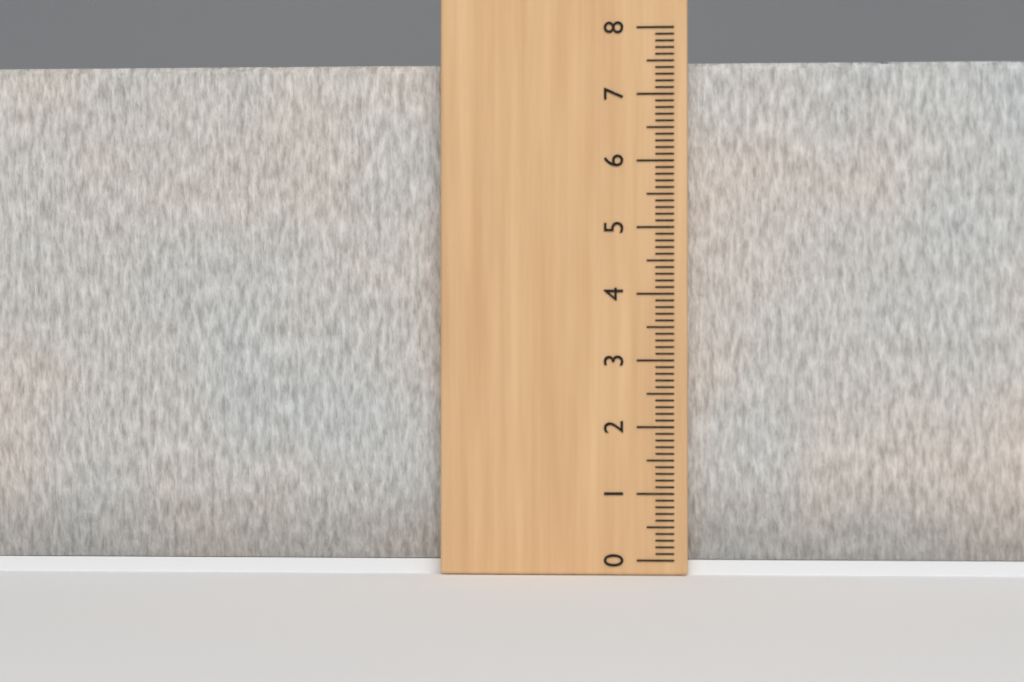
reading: 7.5 (no unit)
